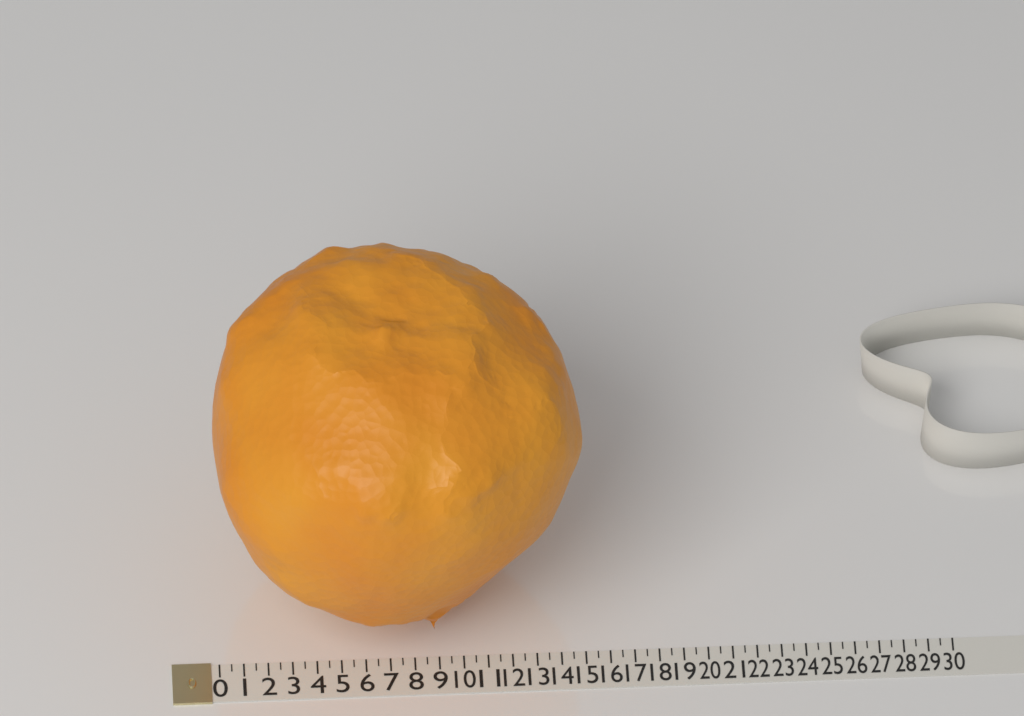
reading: 15.0 (no unit)
